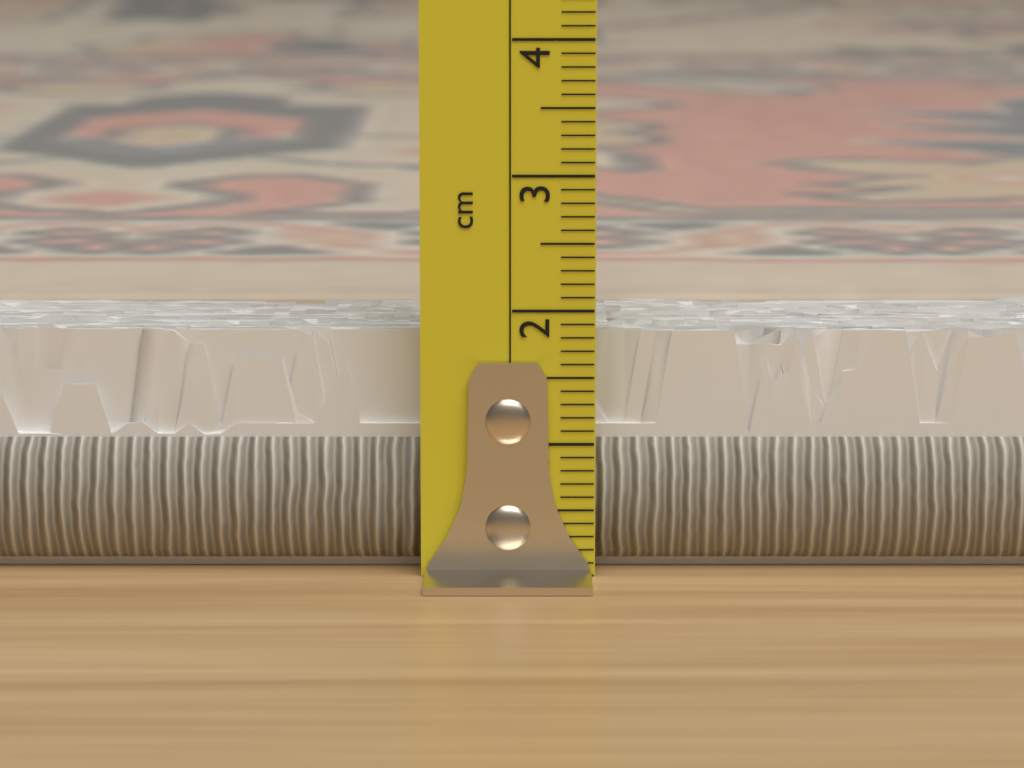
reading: 1.8 cm
